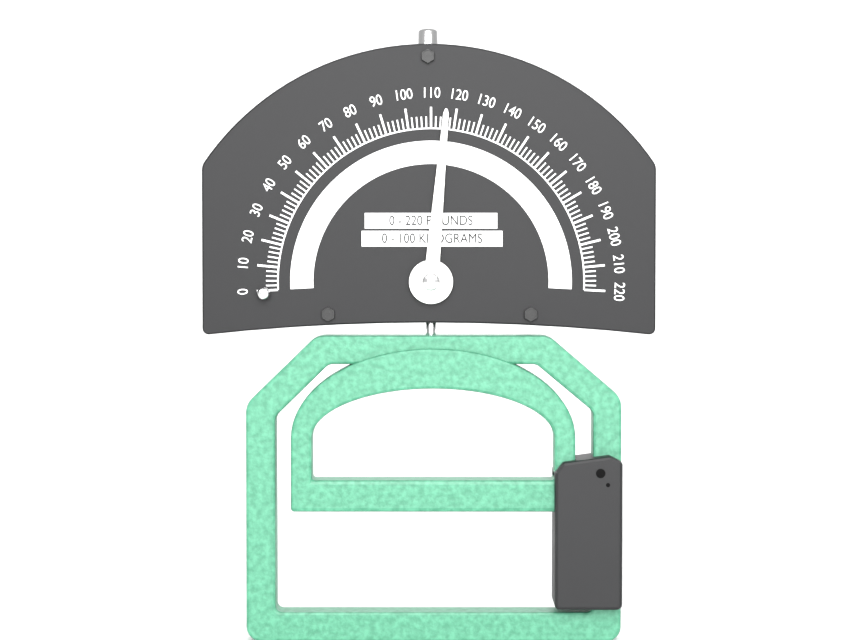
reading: 116 lb
